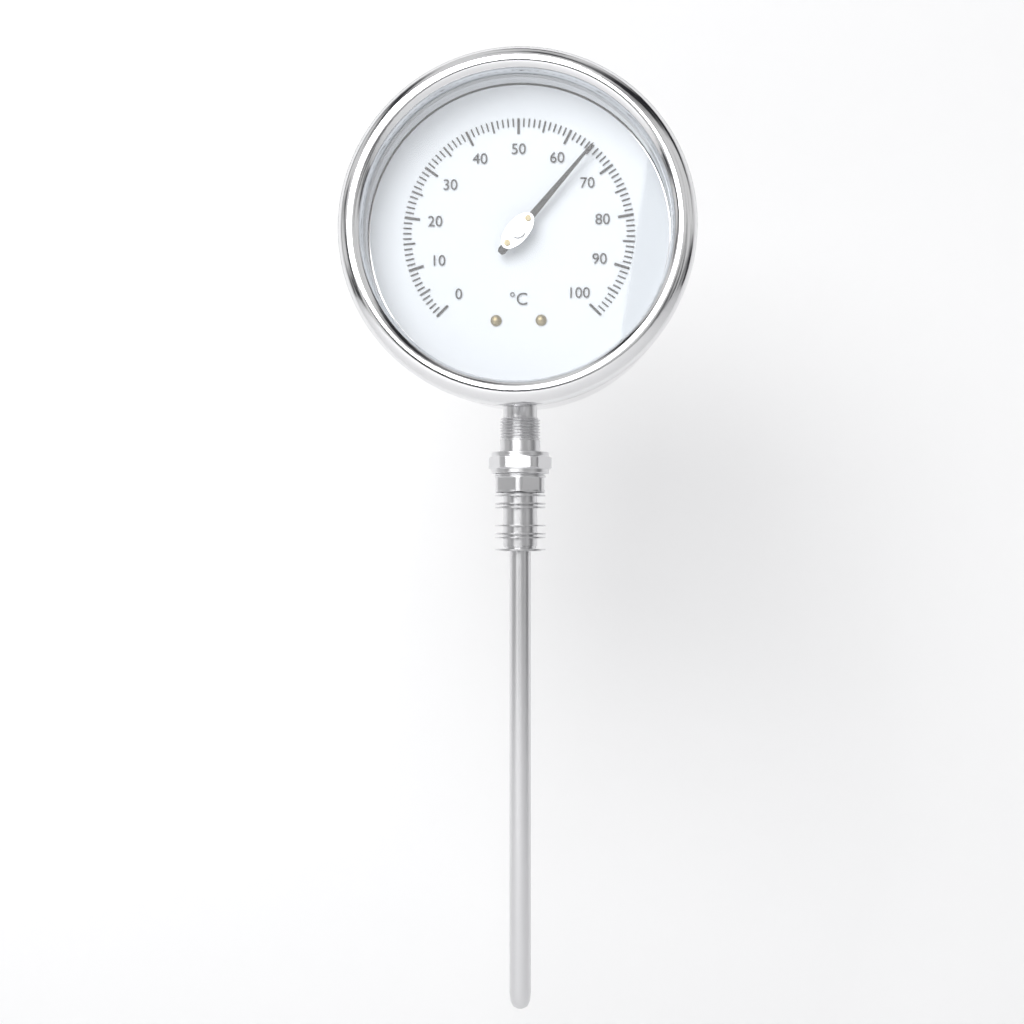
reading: 65 °C
